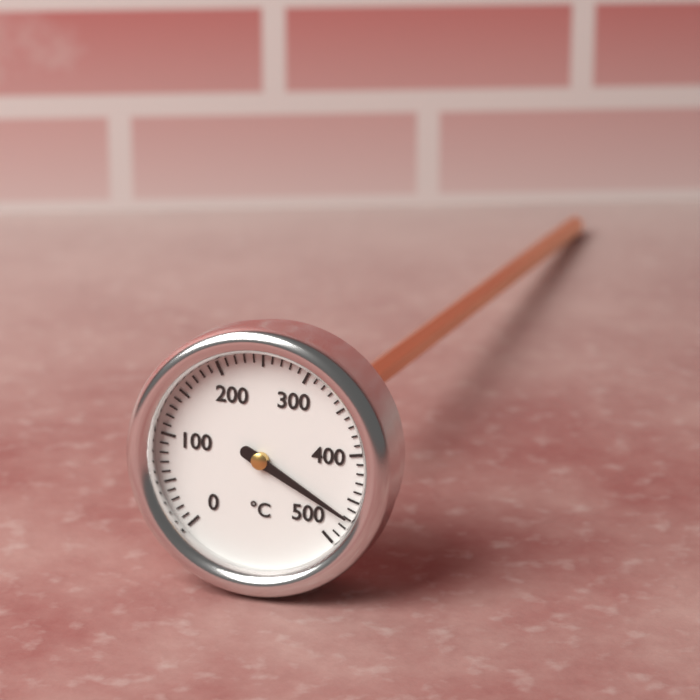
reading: 470 °C
